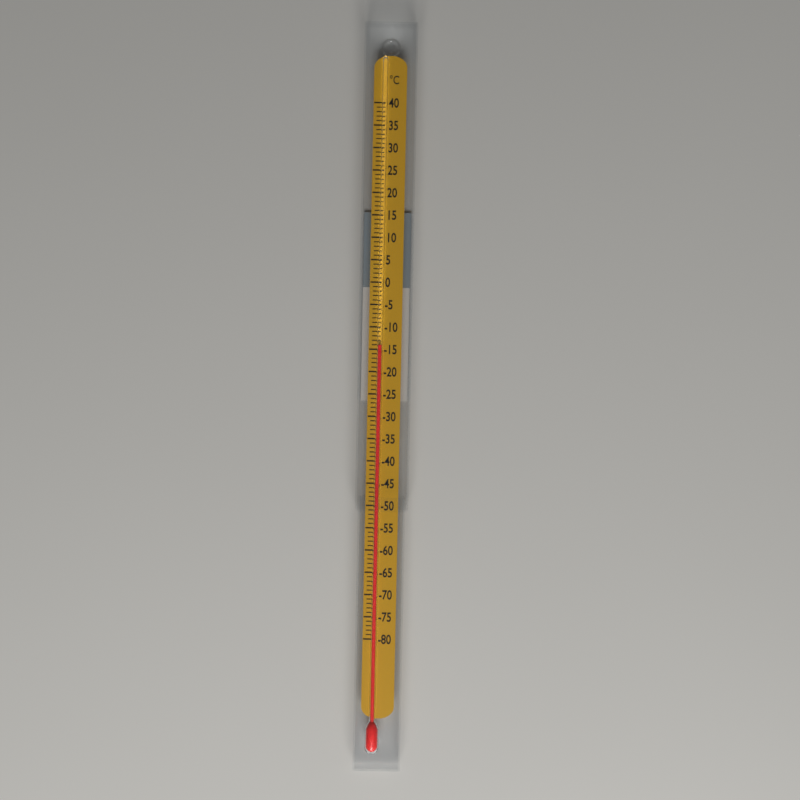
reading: -14 °C
